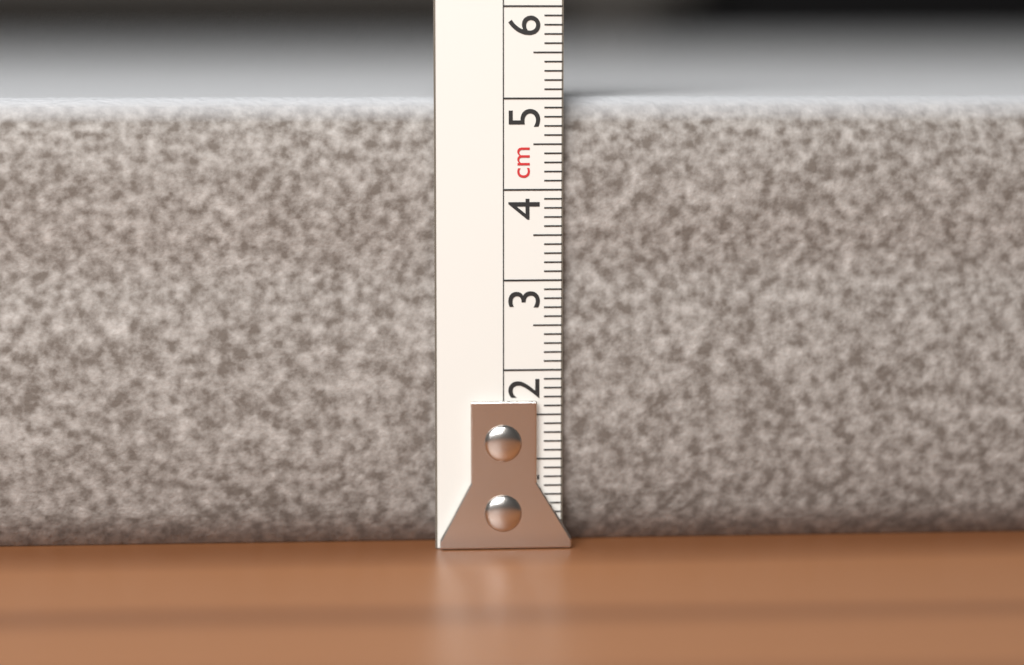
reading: 5.0 cm
